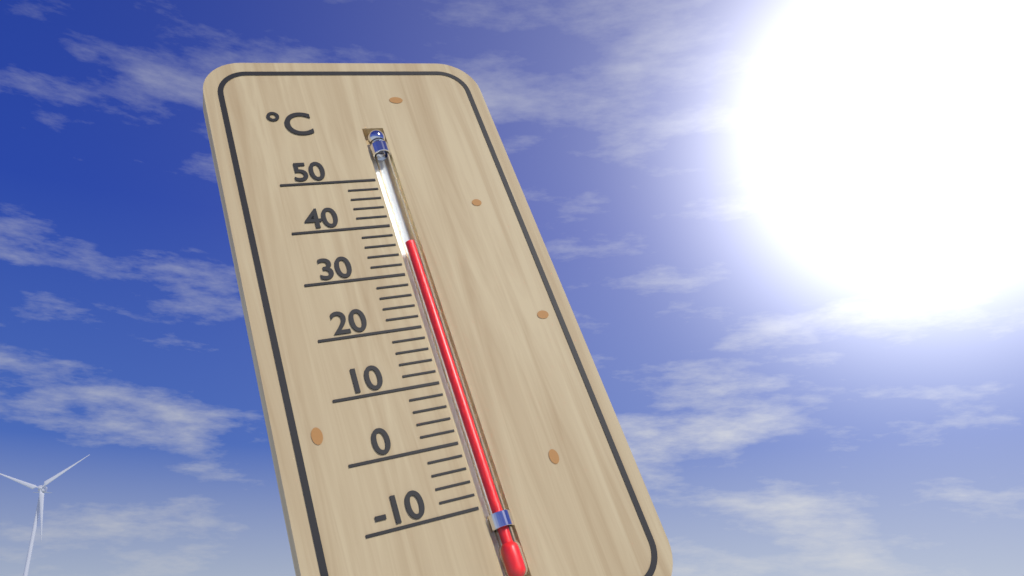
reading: 36 °C
